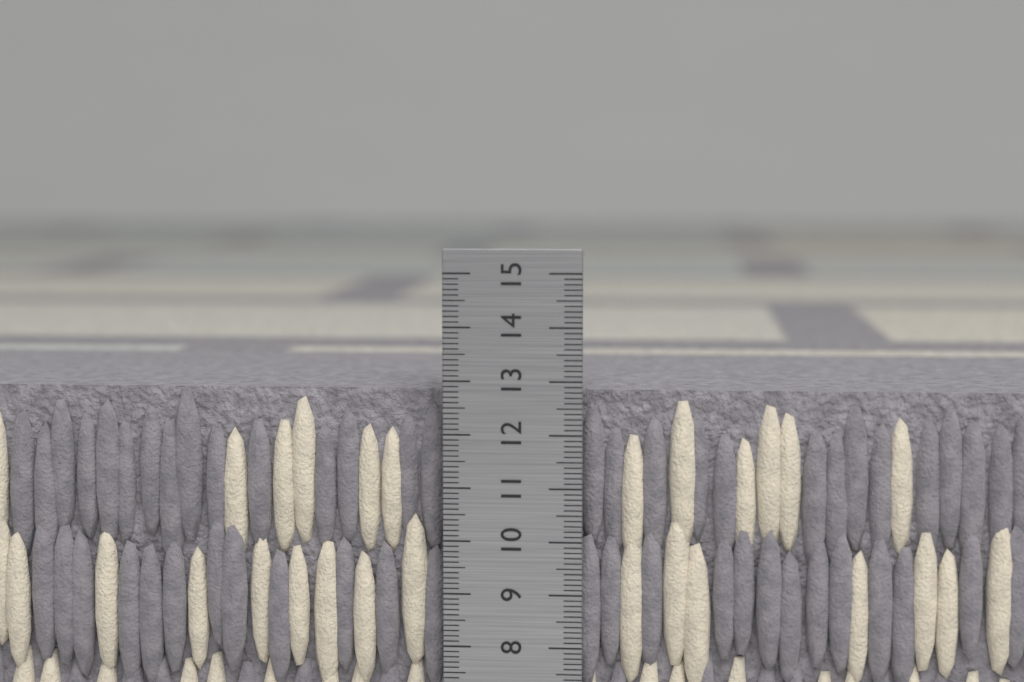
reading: 12.8 cm
